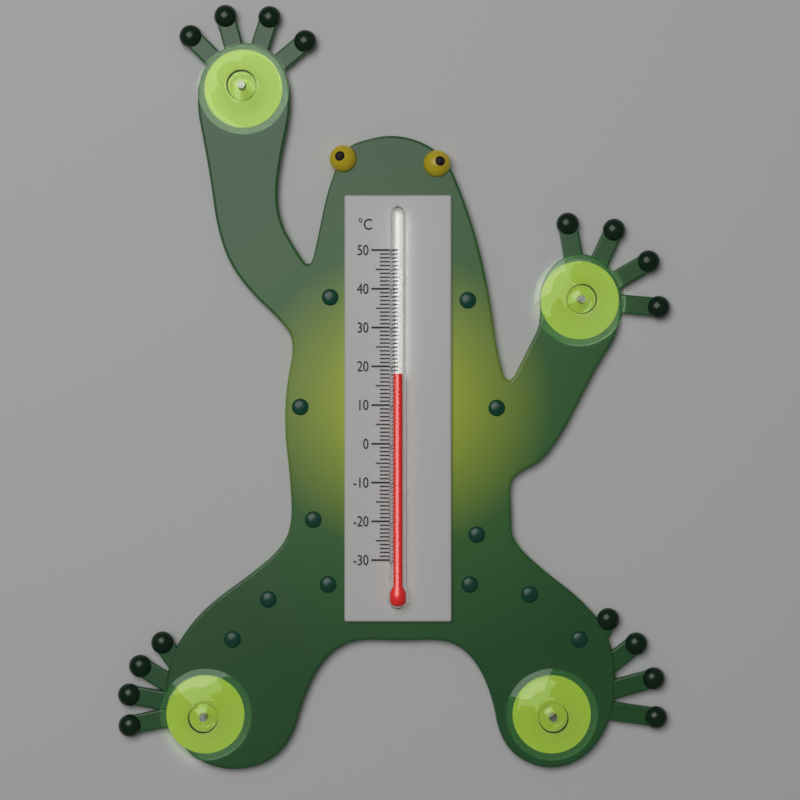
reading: 18 °C
